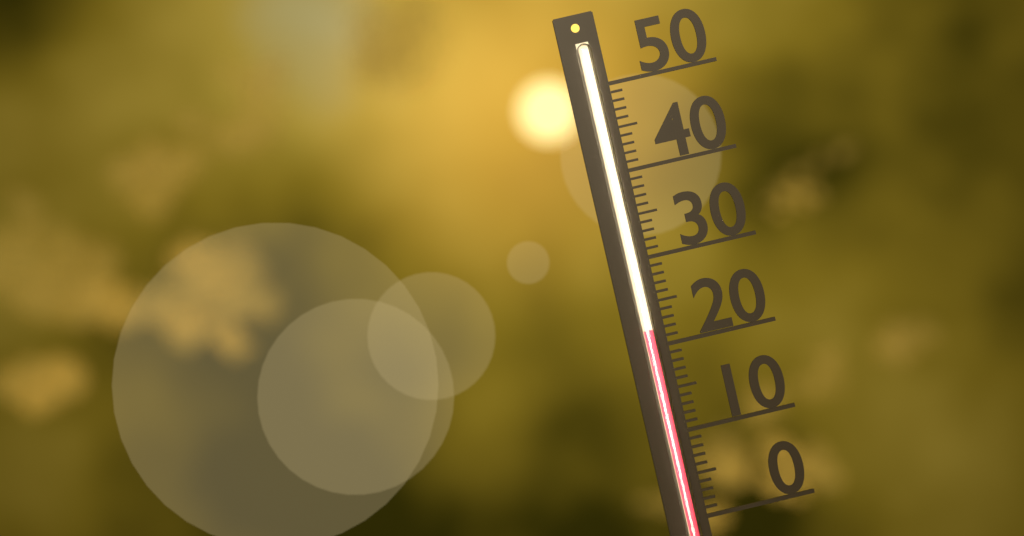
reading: 22 (no unit)
